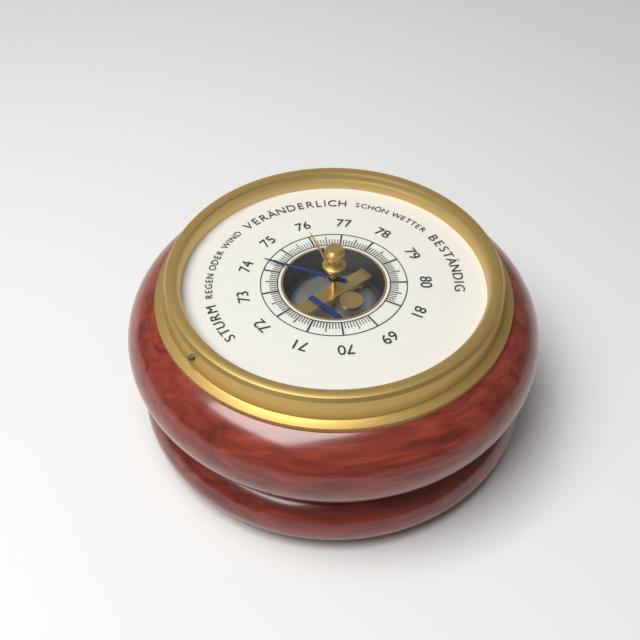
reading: 74.3 (no unit)
